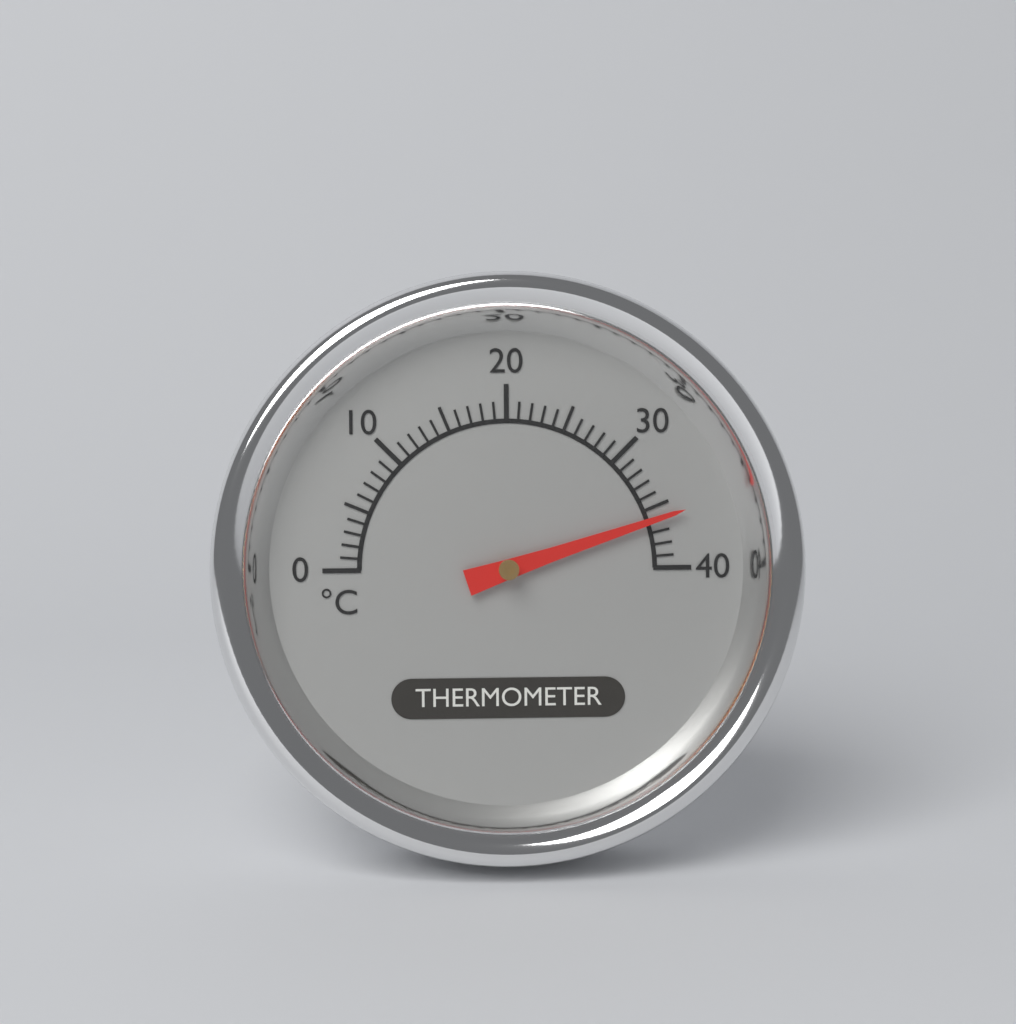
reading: 36 °C
